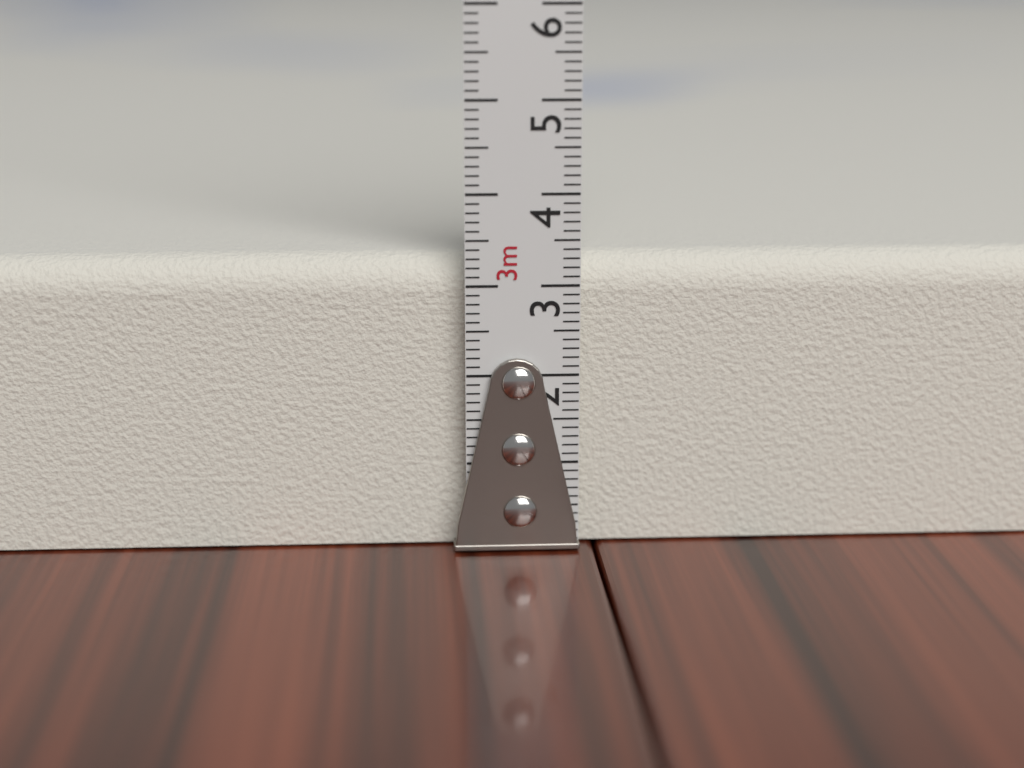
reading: 3.3 cm
